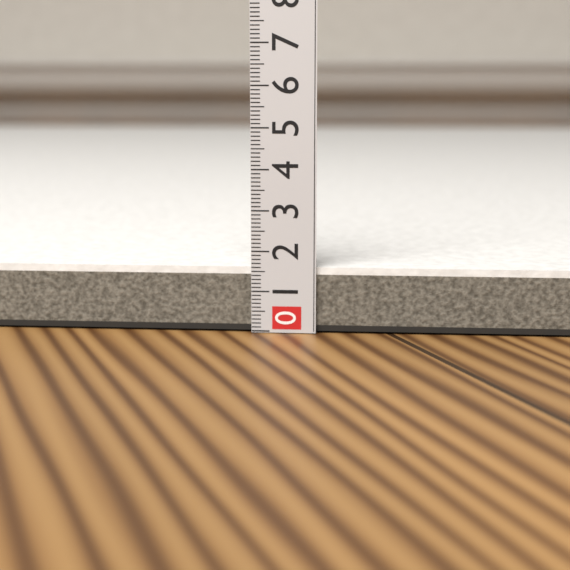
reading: 1.6 (no unit)
